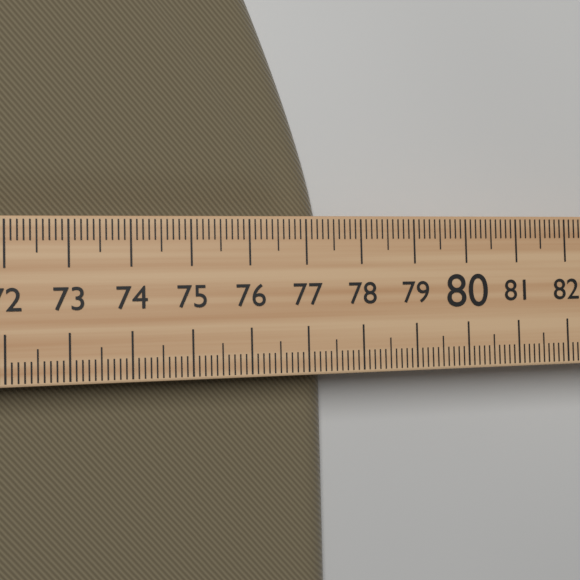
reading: 77.4 (no unit)
